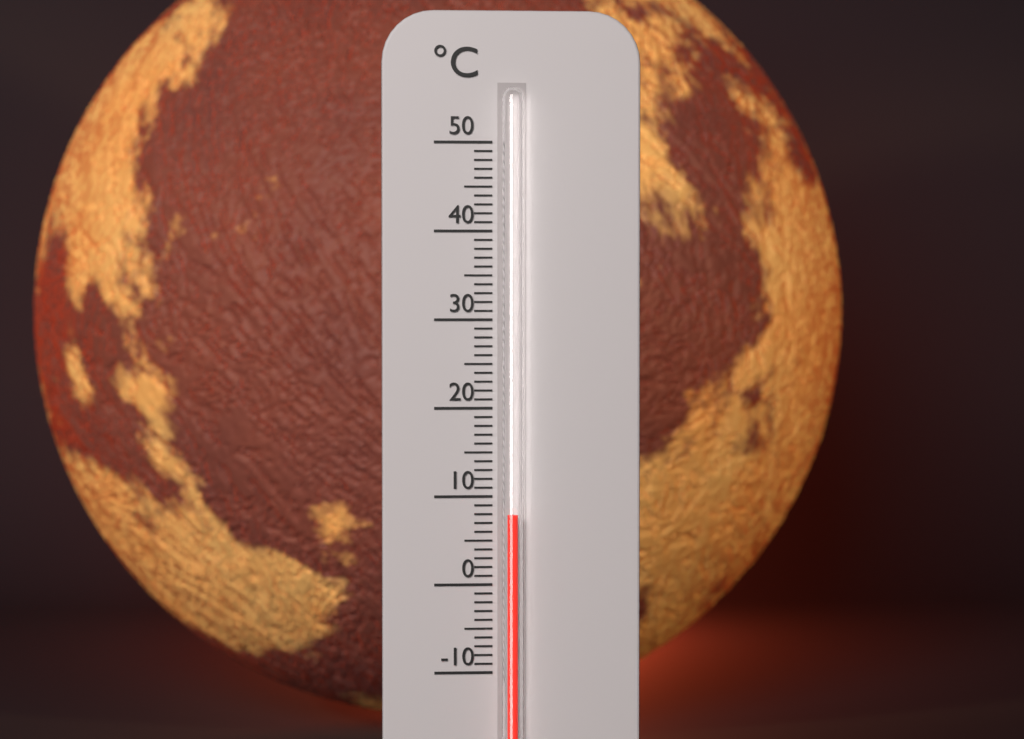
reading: 8 °C
